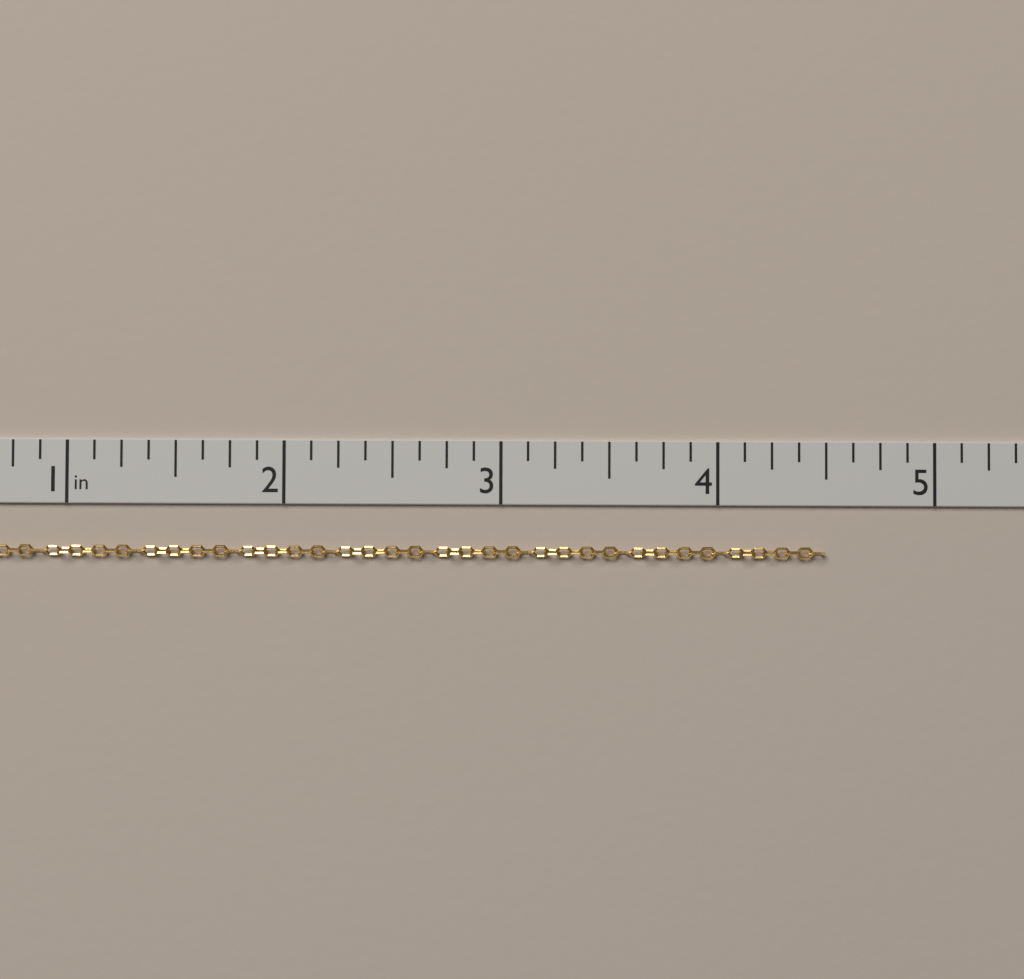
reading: 4.500 in
